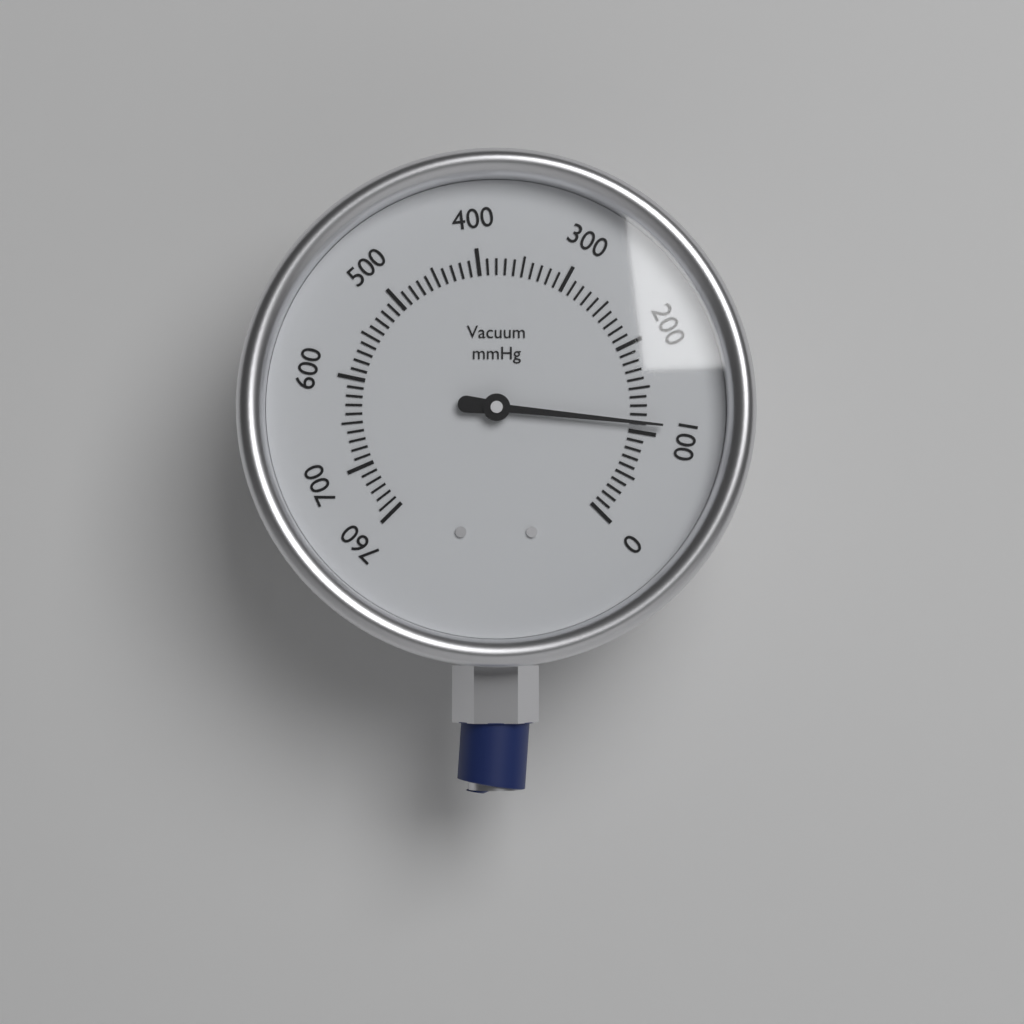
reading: 110 mmHg
